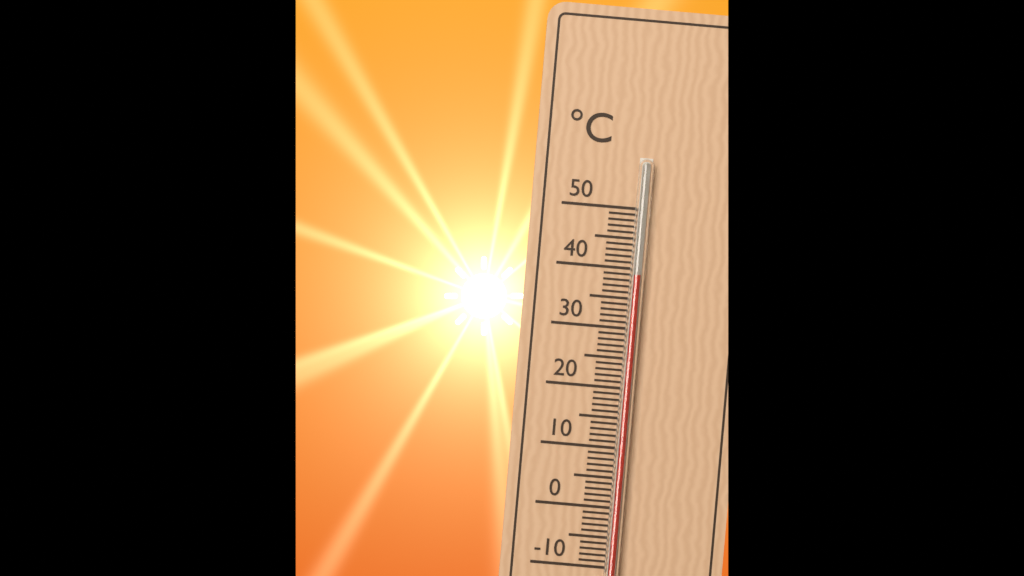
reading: 39 °C
